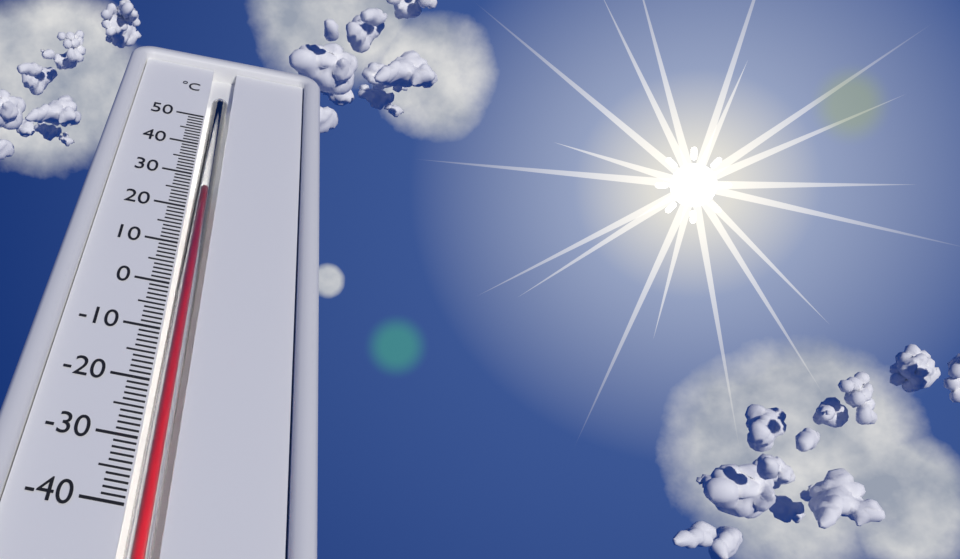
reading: 26 °C
